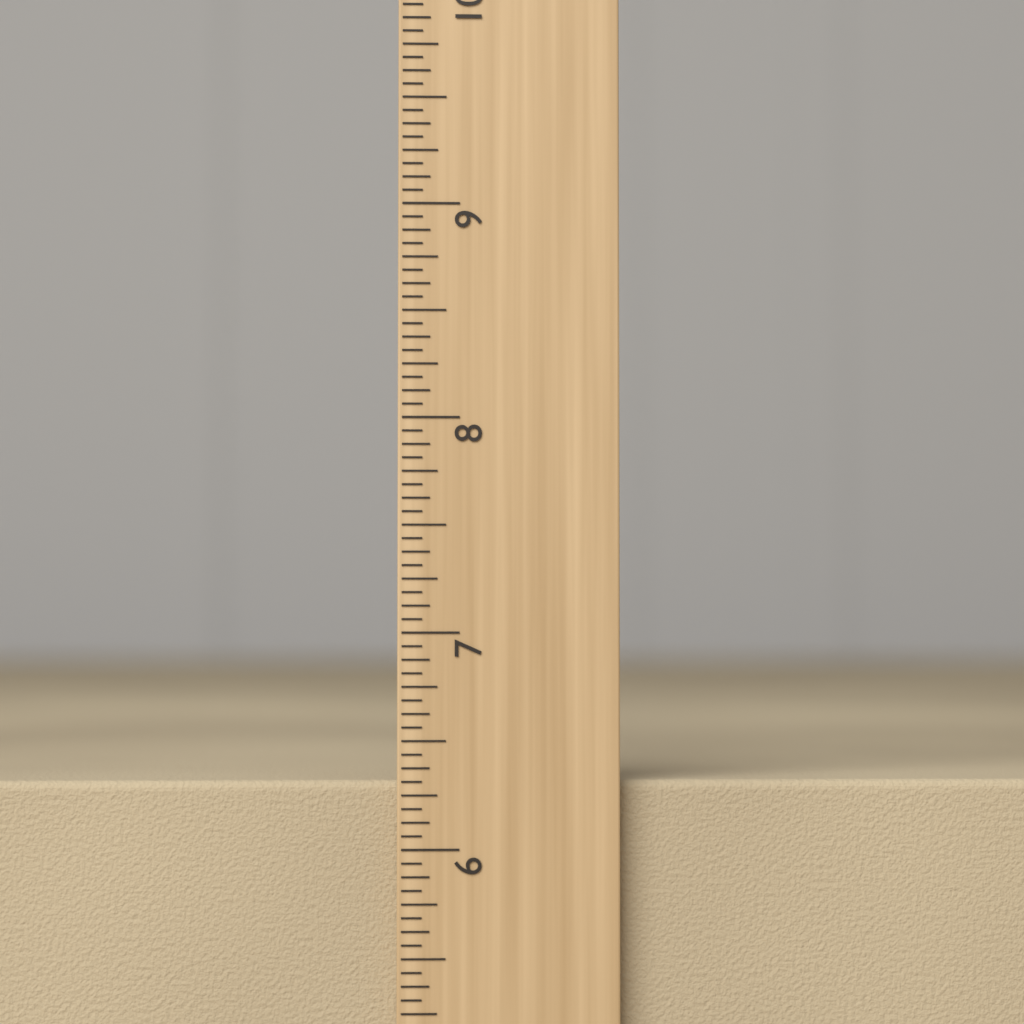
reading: 6.3125 inch
